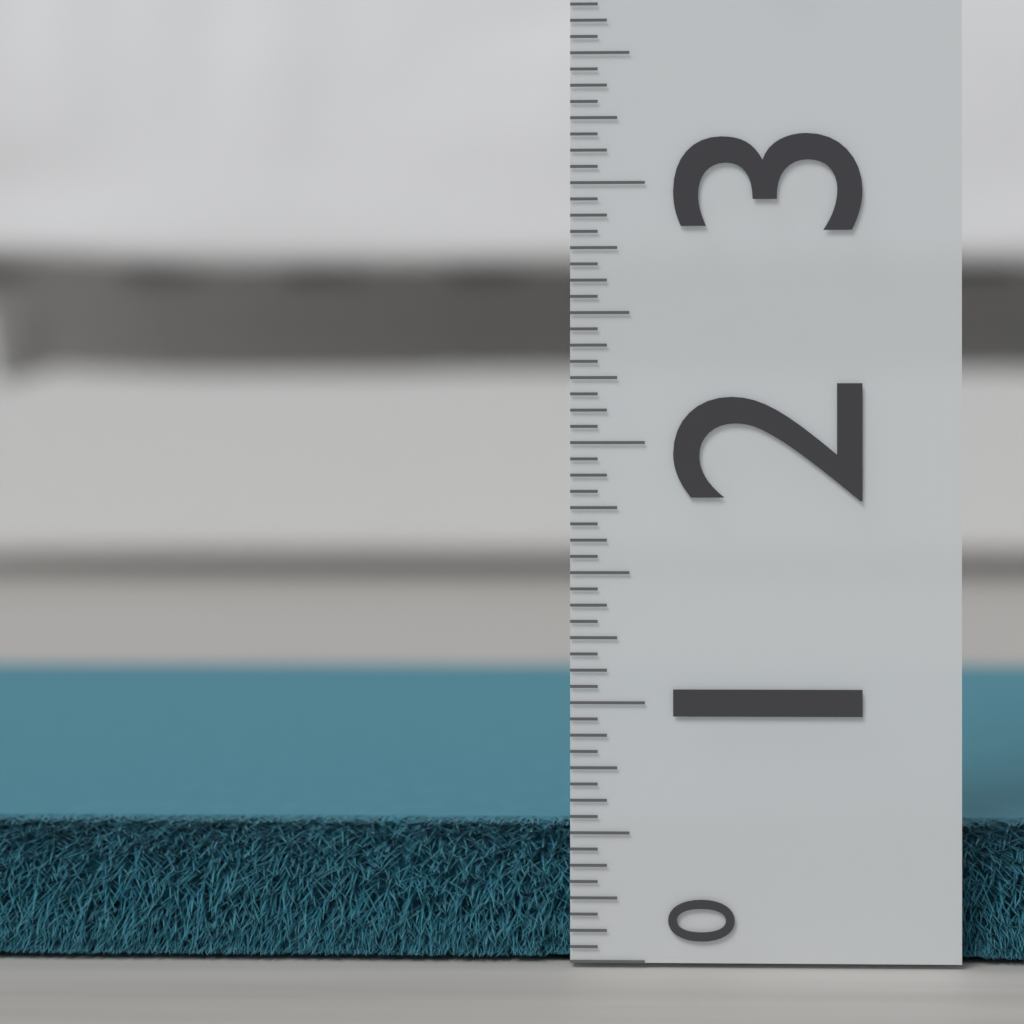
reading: 0.5000 (no unit)
